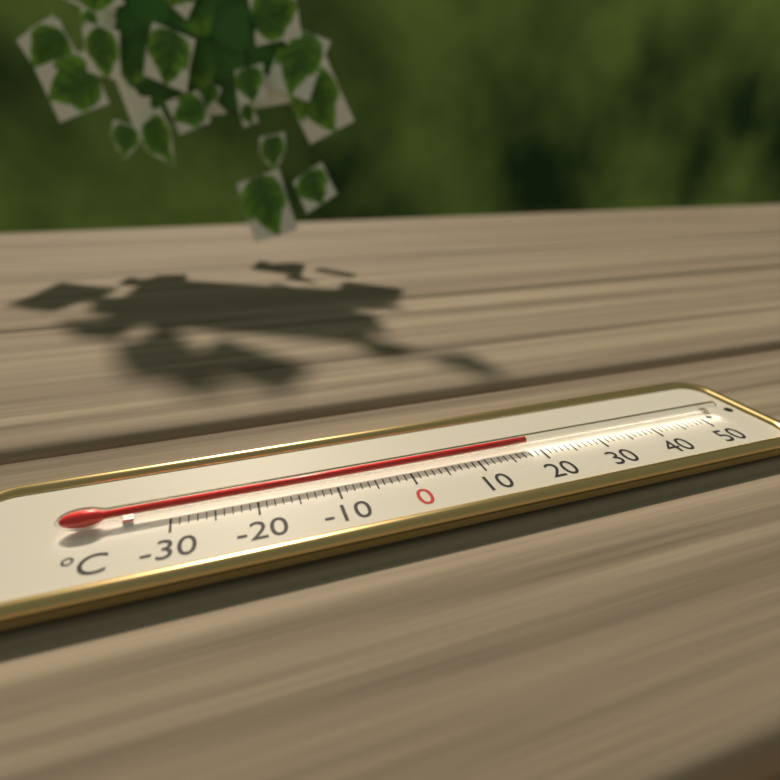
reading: 18 °C
